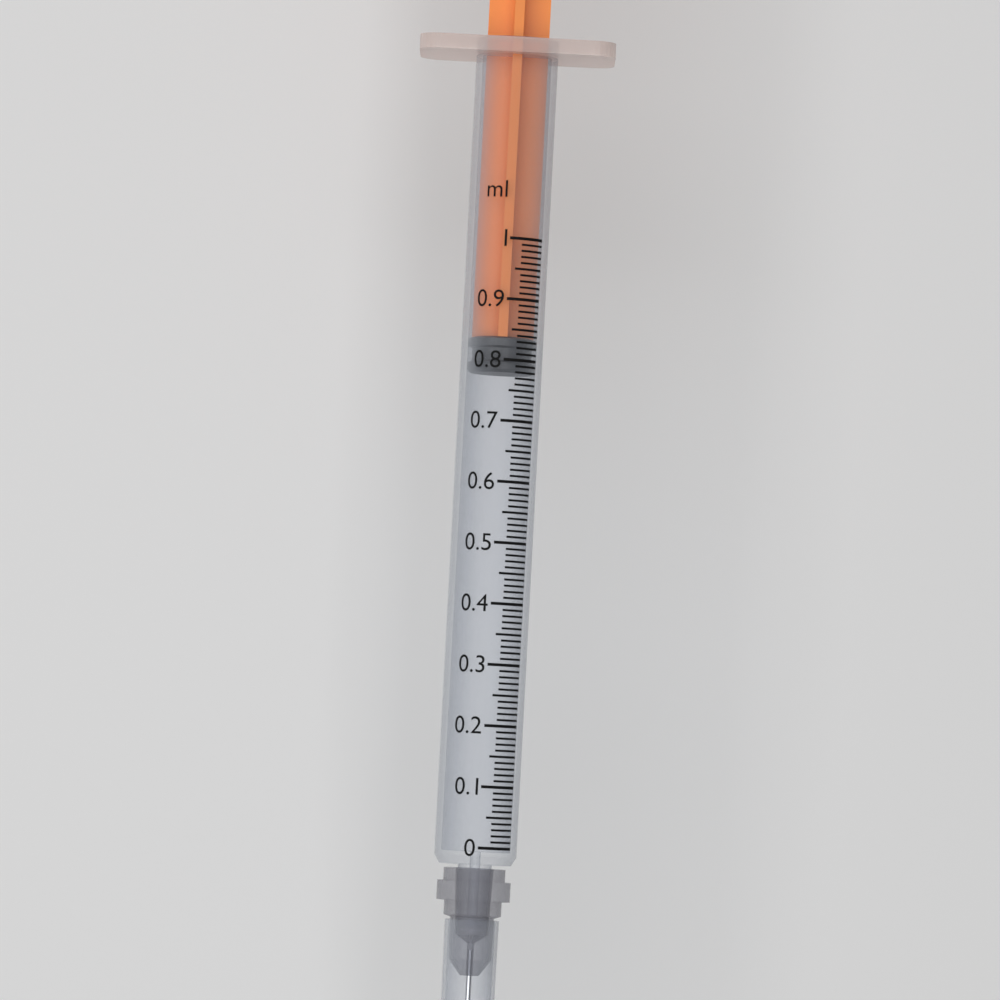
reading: 0.78 ml
